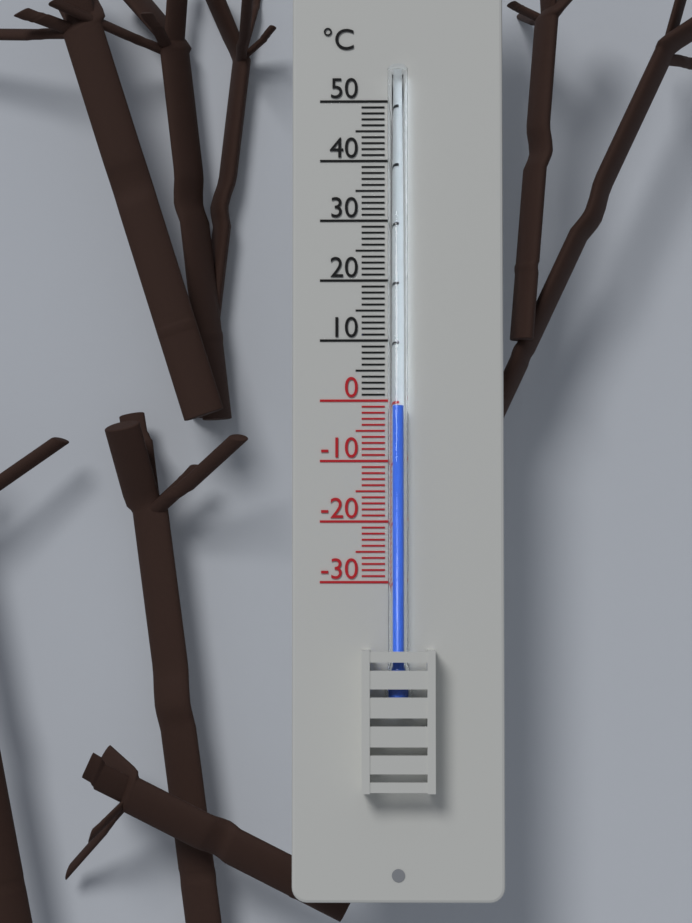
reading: -1 °C
